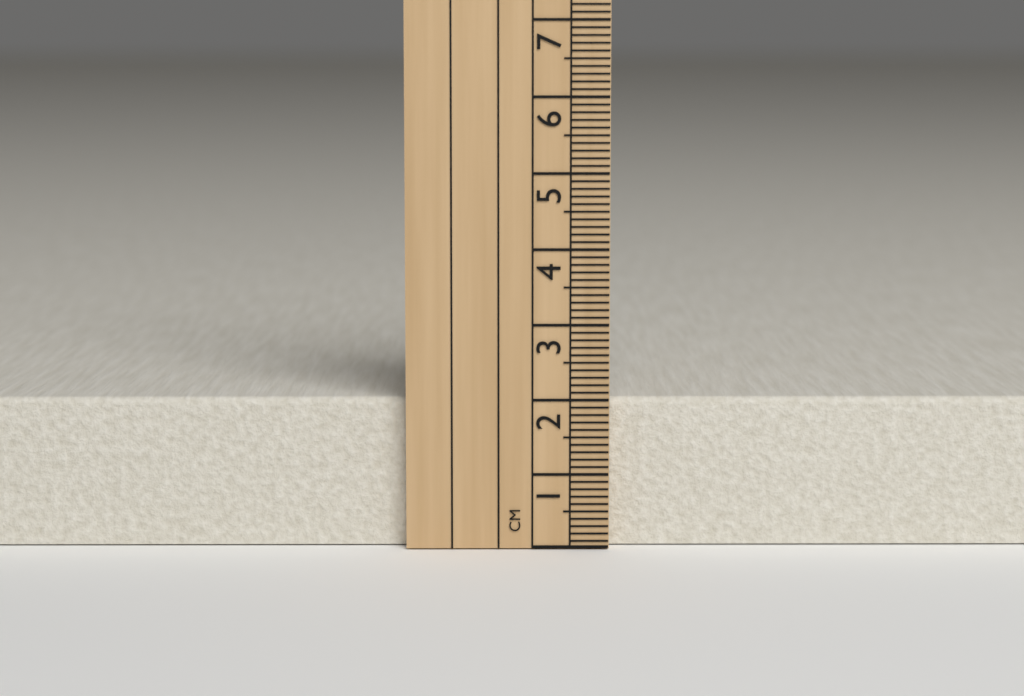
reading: 2.0 cm
